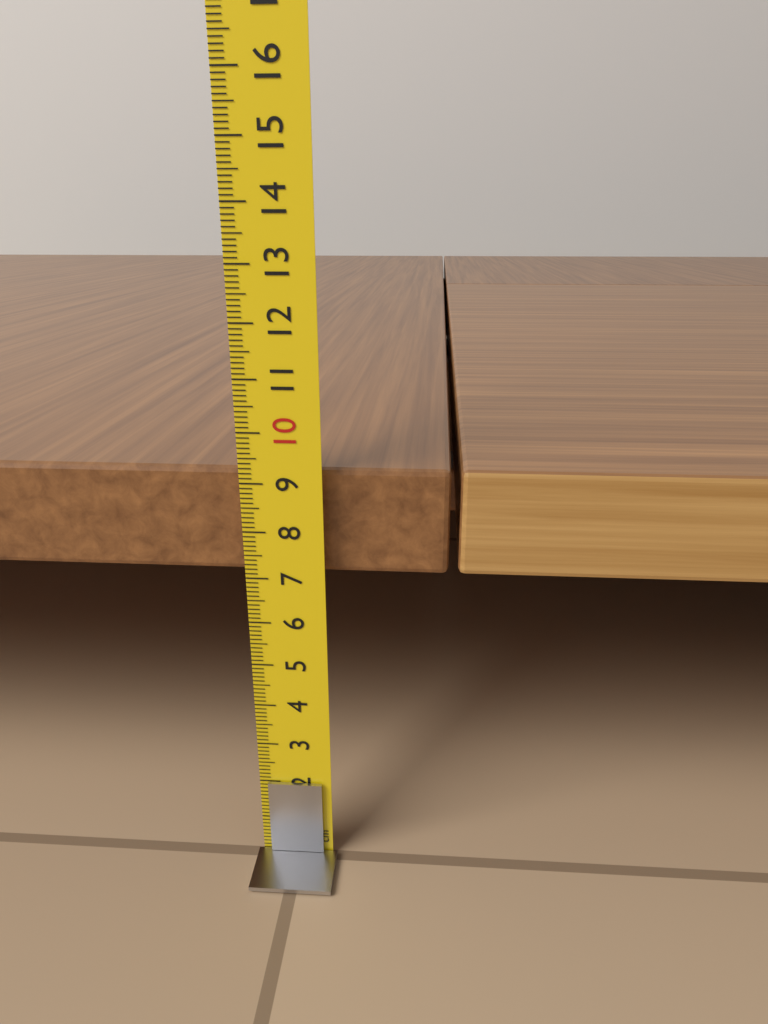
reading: 9.2 cm
